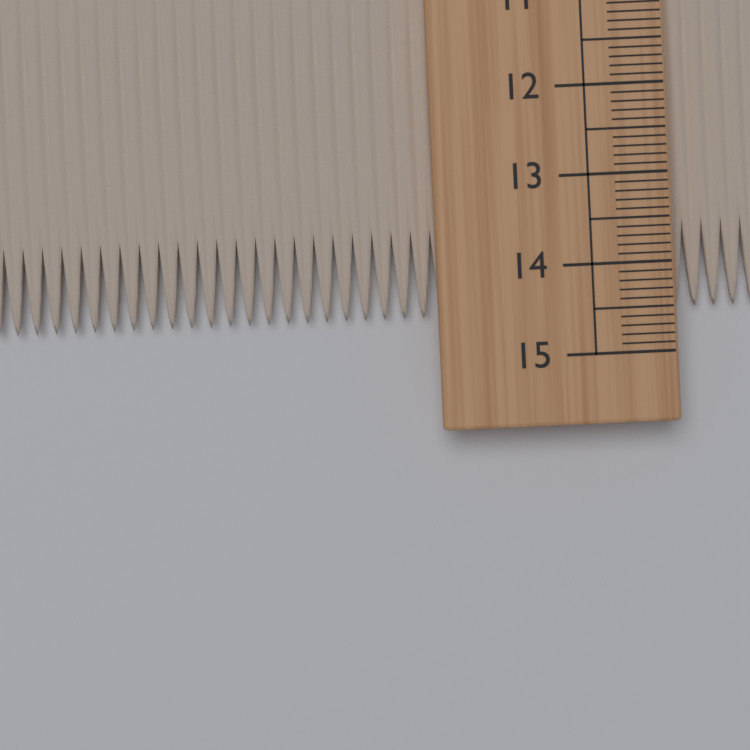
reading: 14.5 cm
